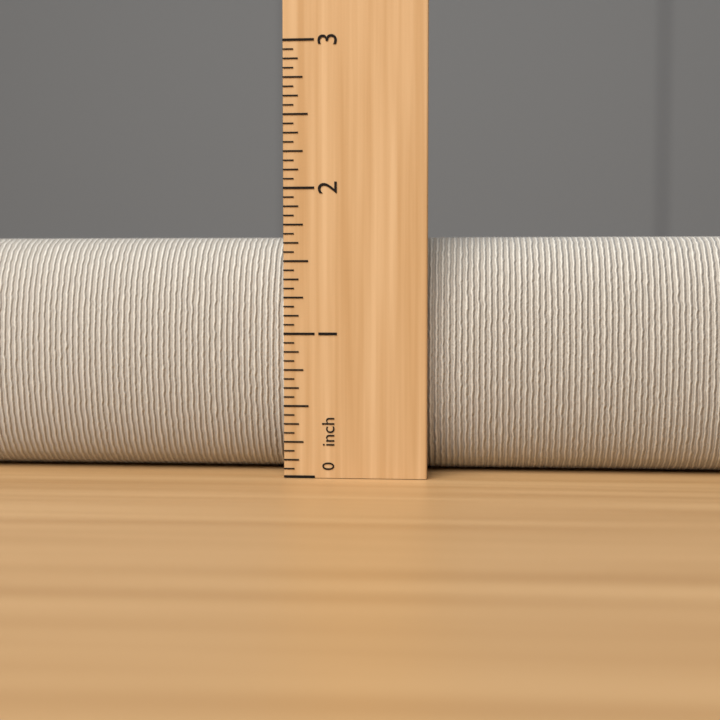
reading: 1.6875 inch
